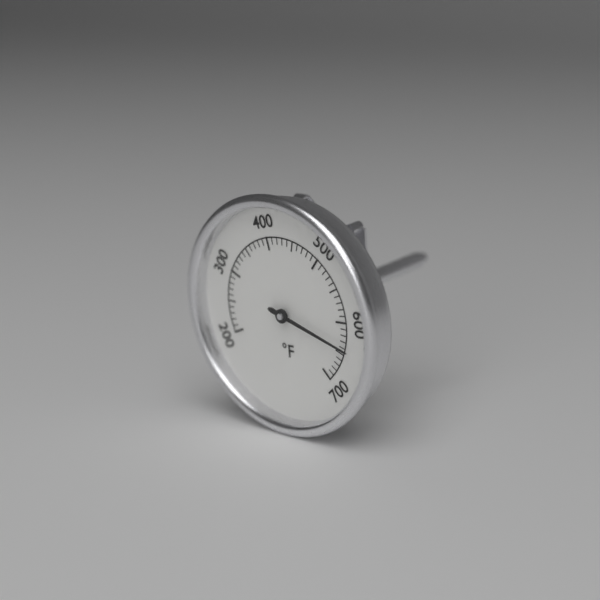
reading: 640 °F
